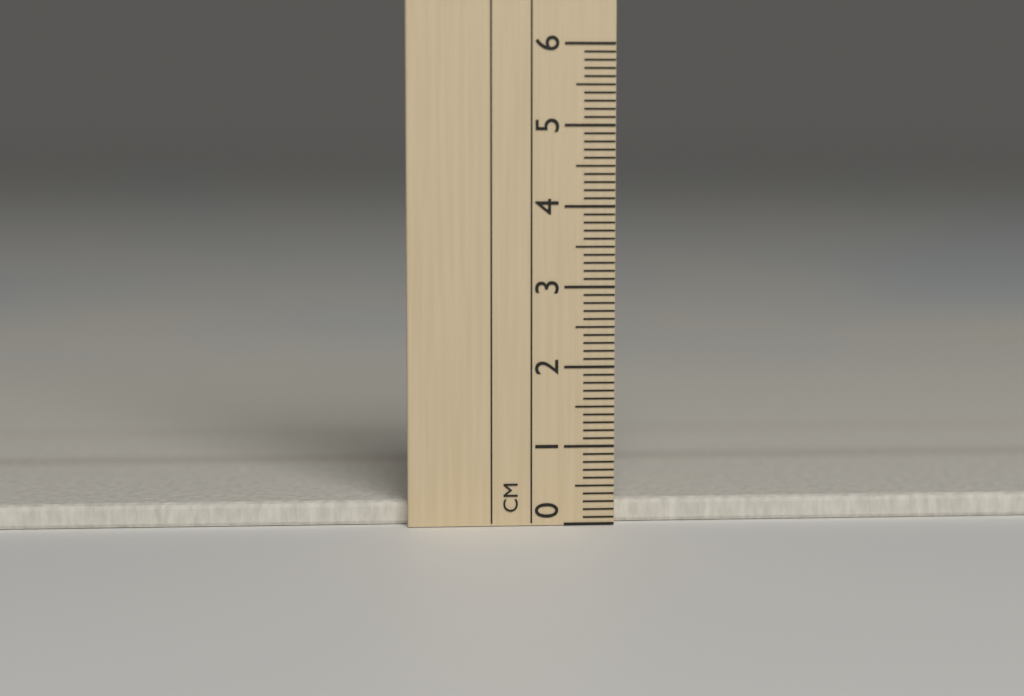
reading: 0.3 cm
